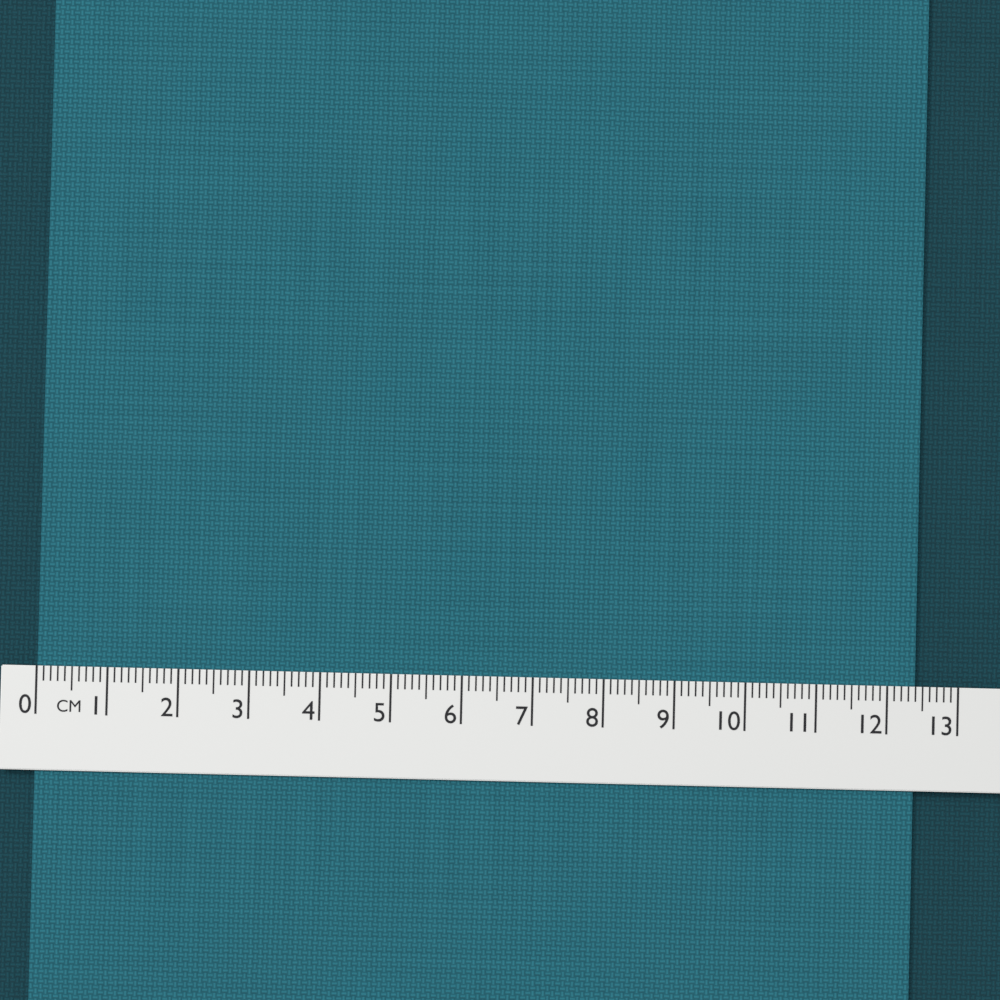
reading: 12.4 cm
